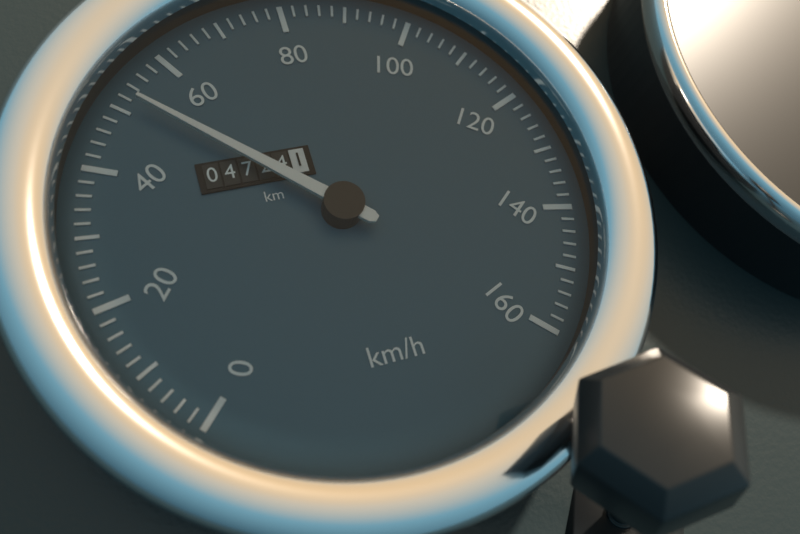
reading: 52 km/h
